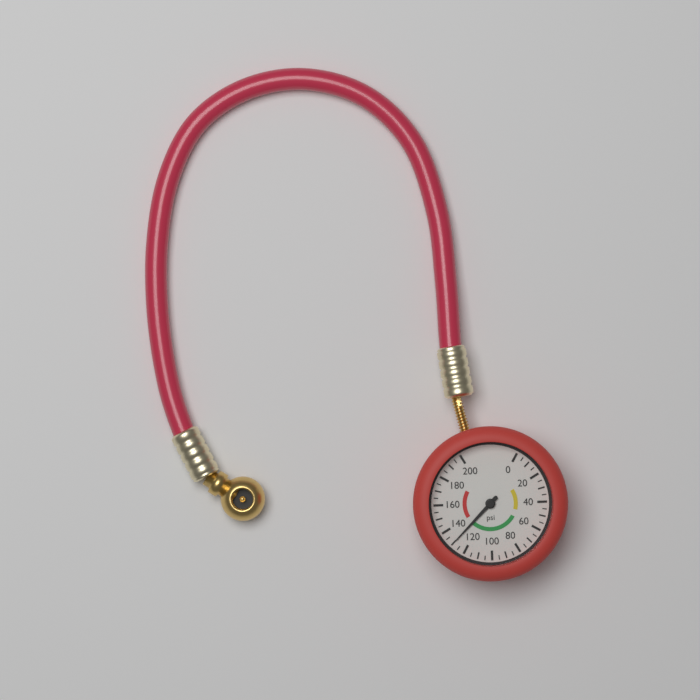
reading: 130 psi
